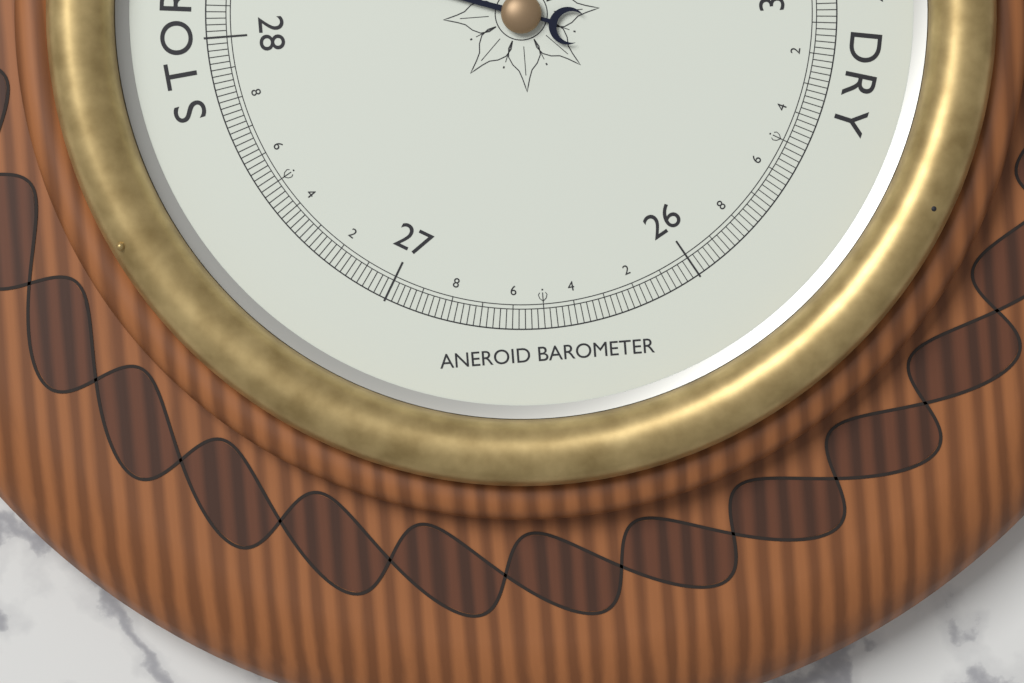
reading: 28.32 inHg
